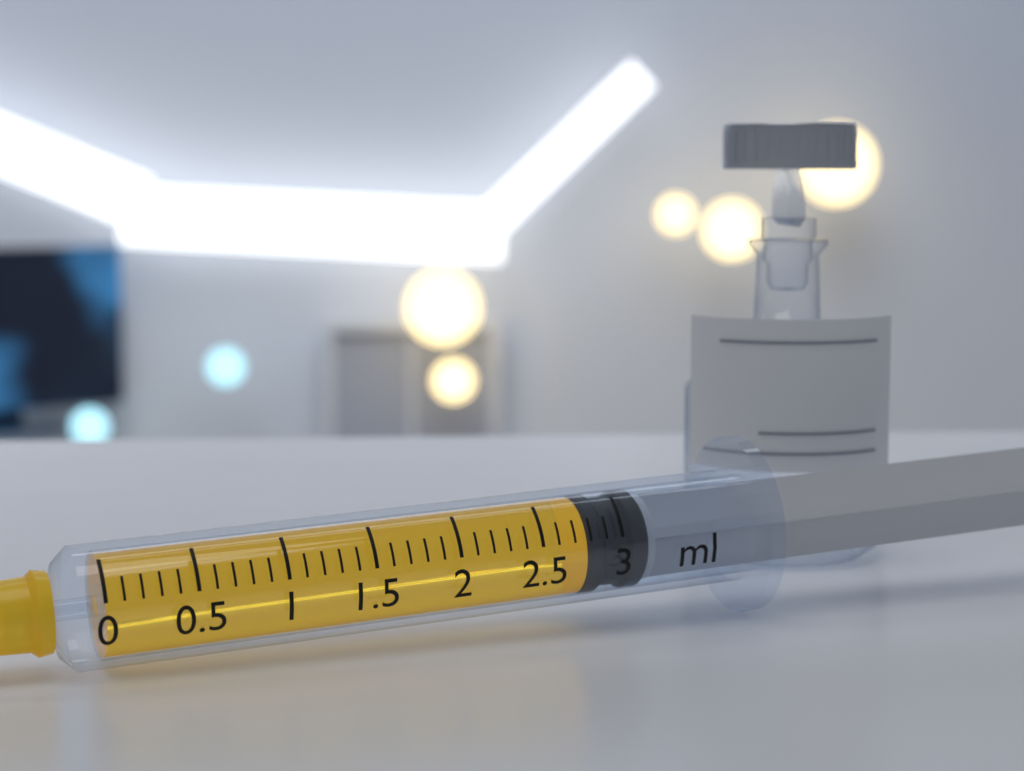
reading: 2.8 ml
